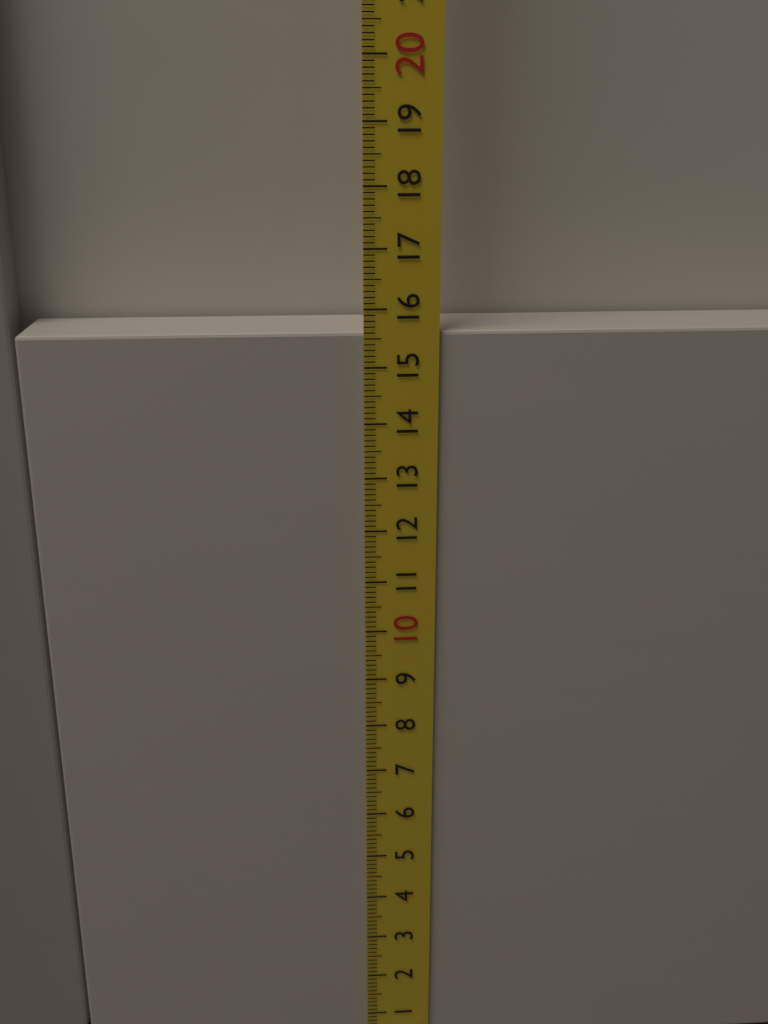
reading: 15.6 cm
